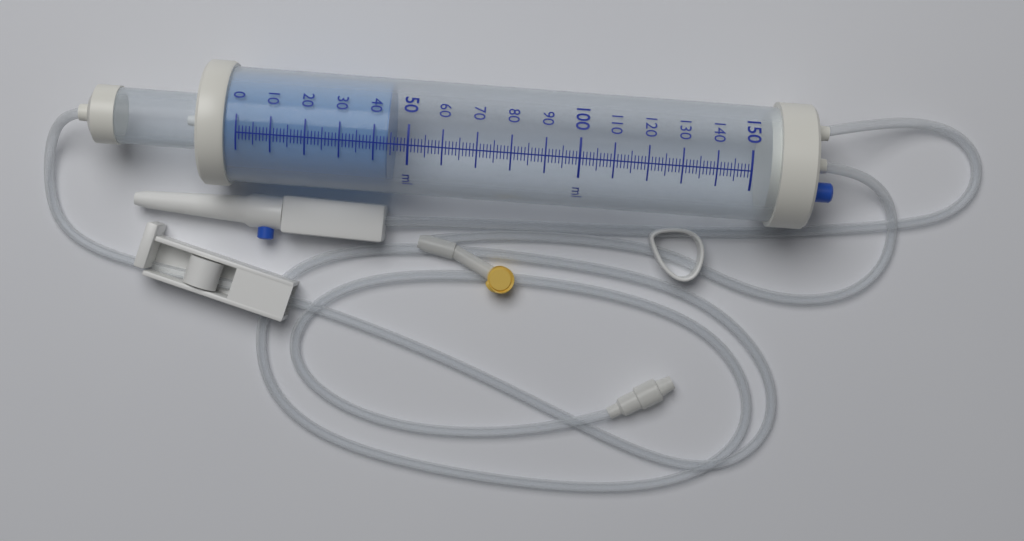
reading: 44 ml
